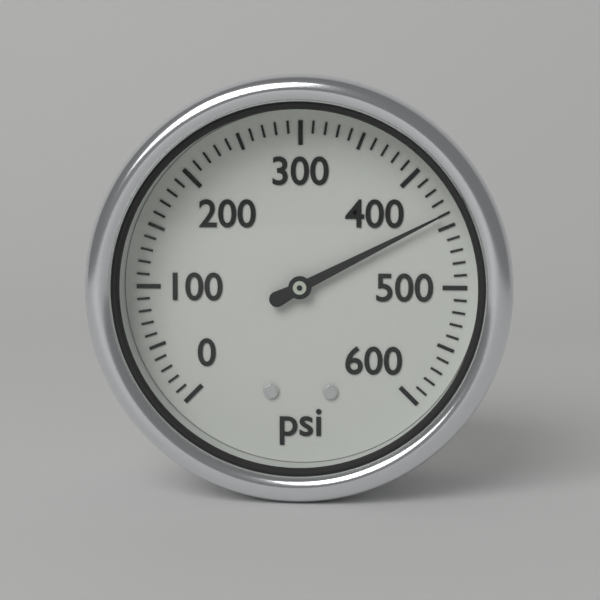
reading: 440 psi
